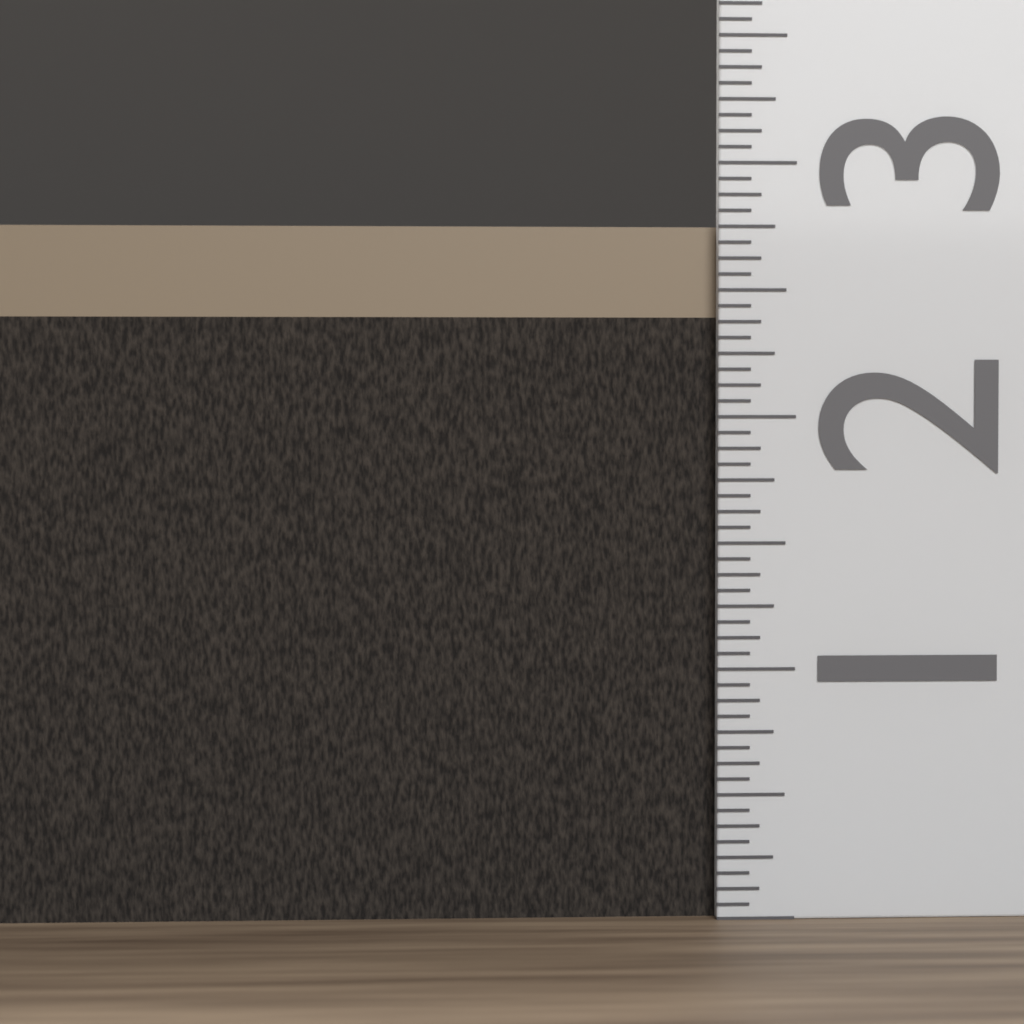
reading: 2.7500 (no unit)
